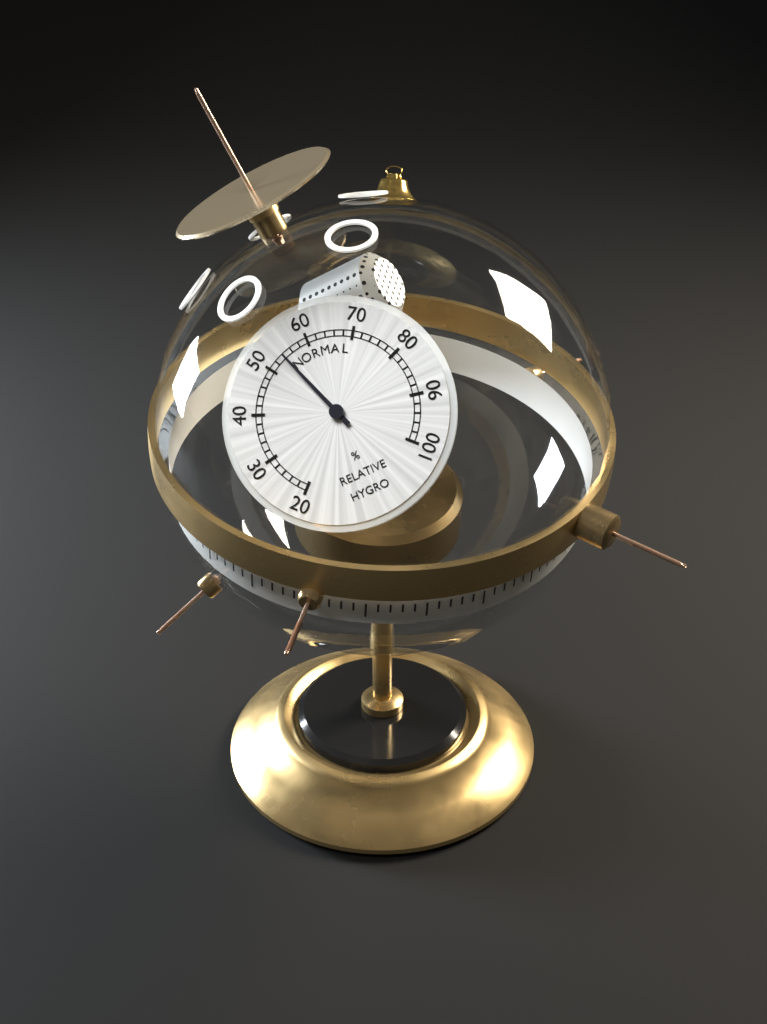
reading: 54 %
